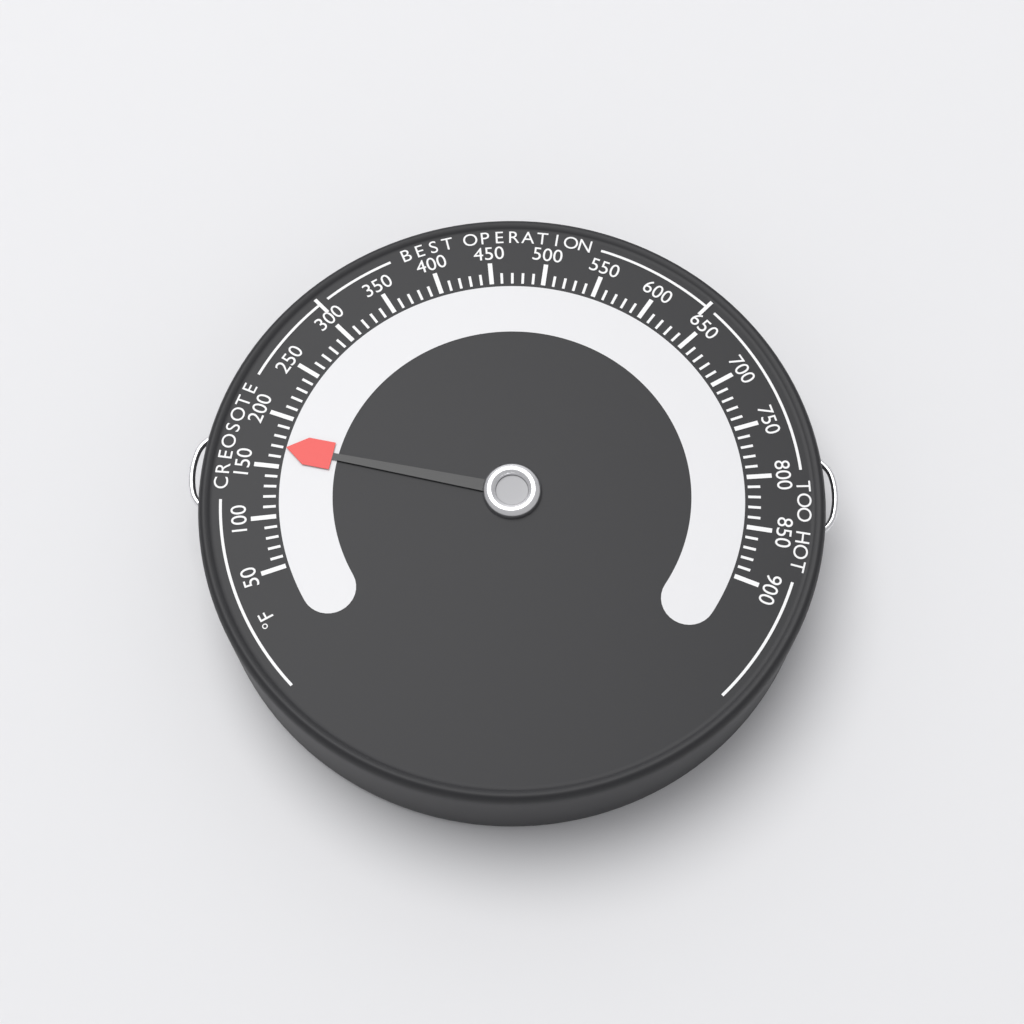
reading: 170 °F
